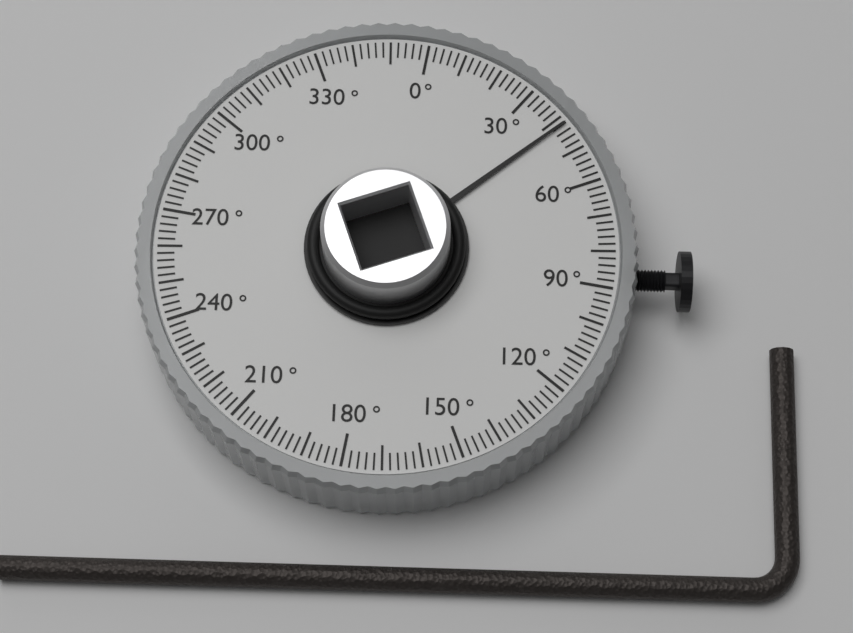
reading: 42 °
